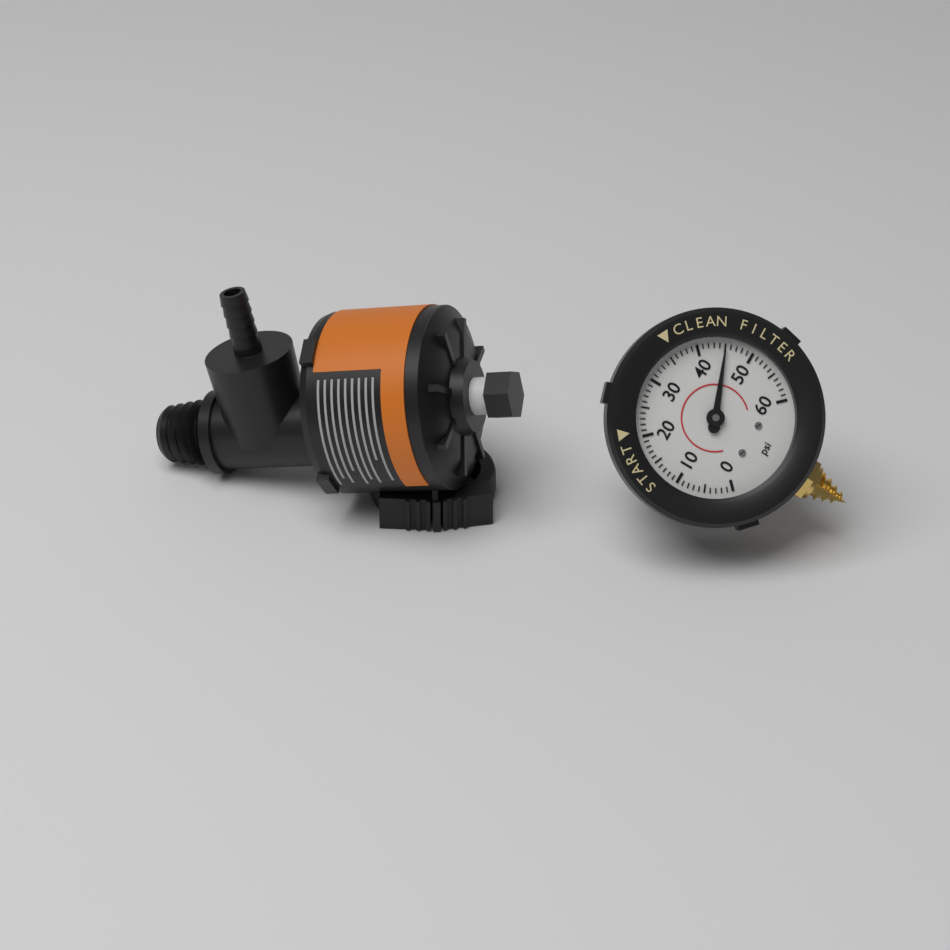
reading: 45 psi
